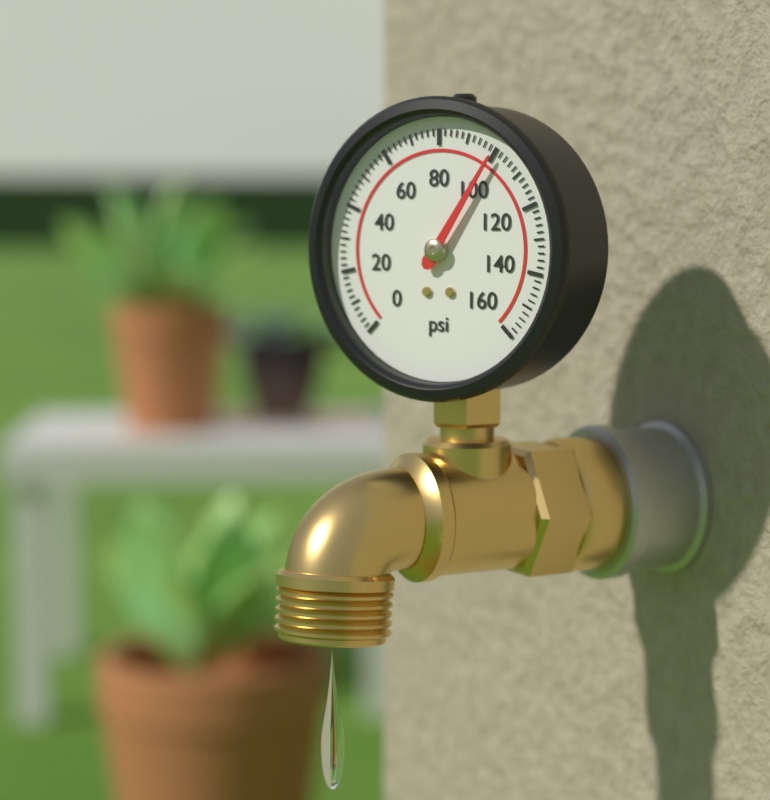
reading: 100 psi
